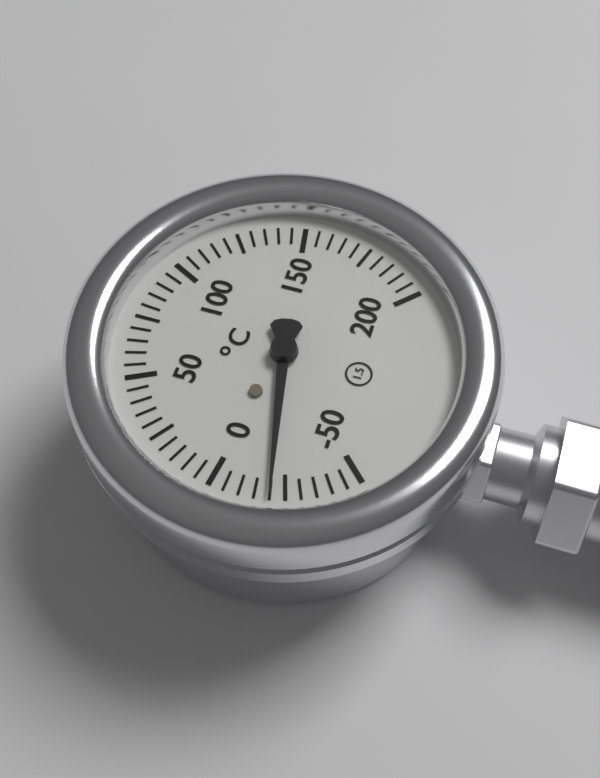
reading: -20 °C
